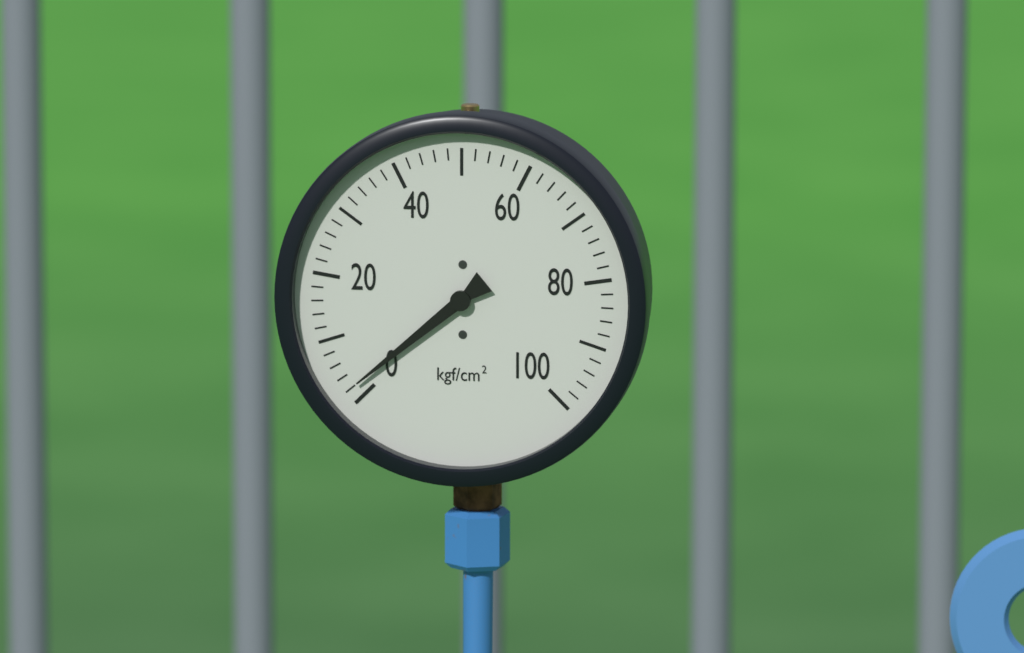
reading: 2 kgf/cm²
